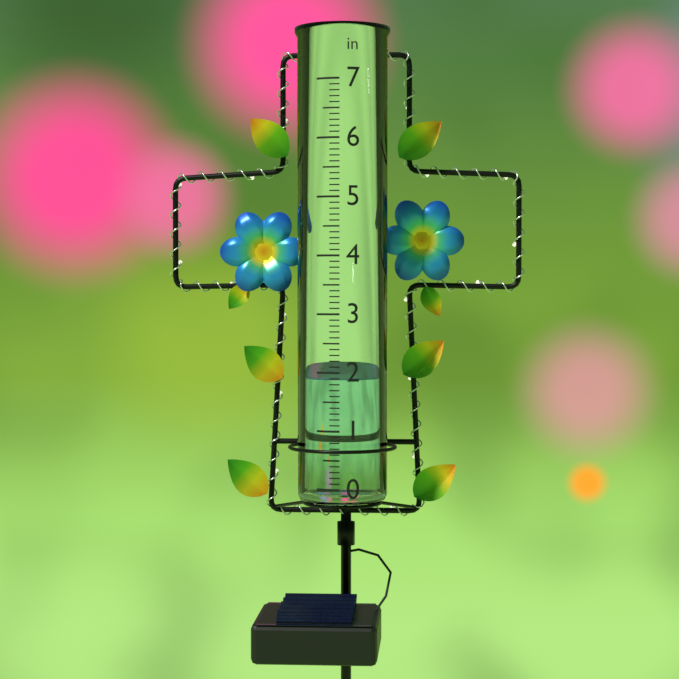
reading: 1.9 in
